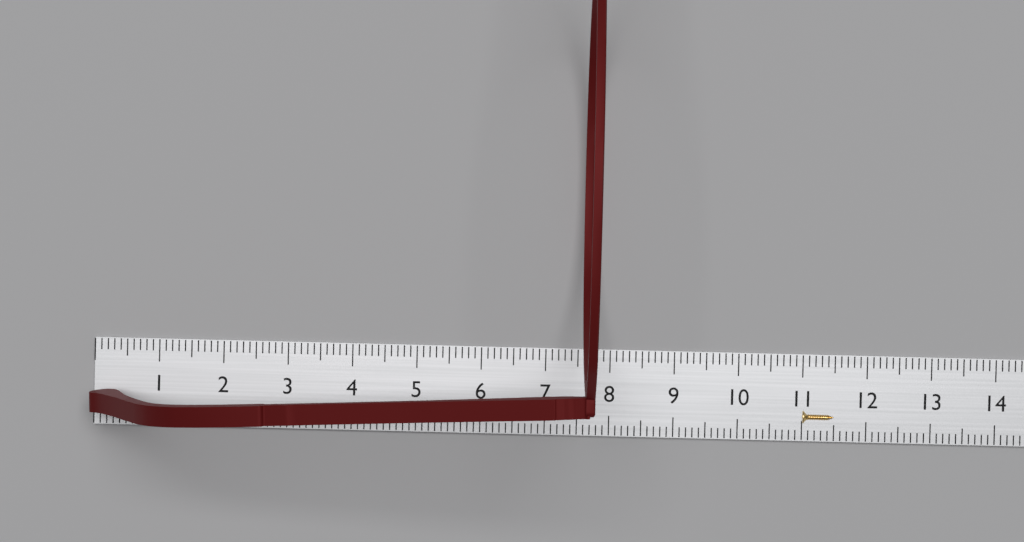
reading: 7.7 cm
